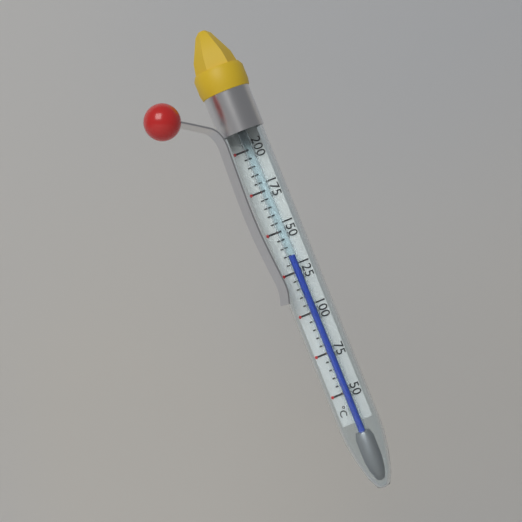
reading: 135 °C
